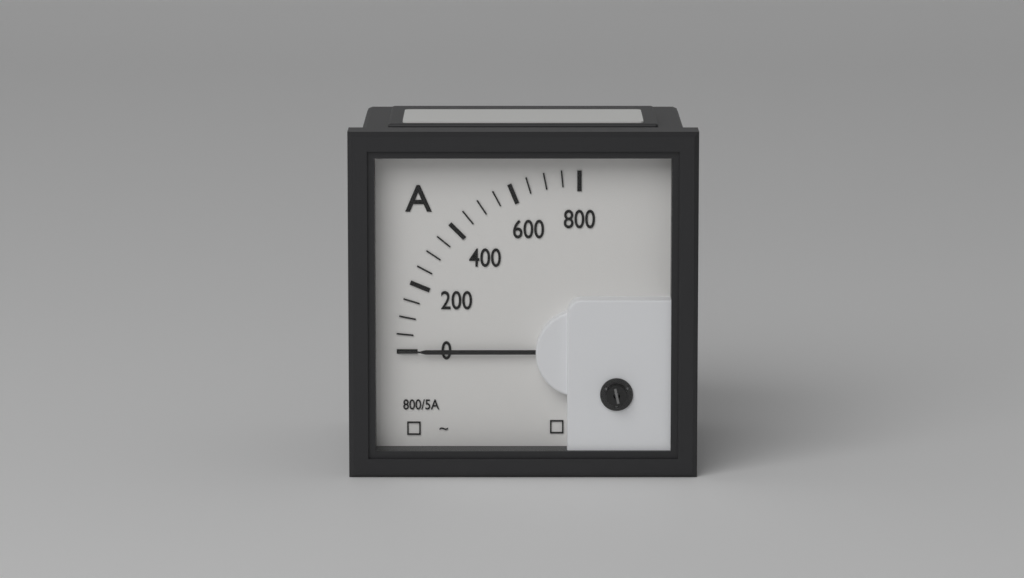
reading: 0 A
